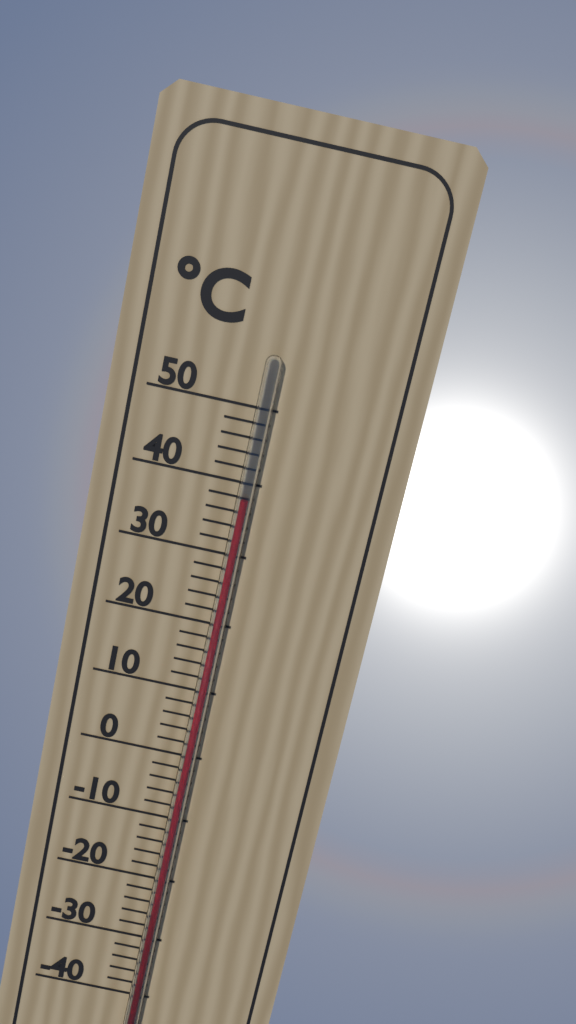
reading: 38 °C
